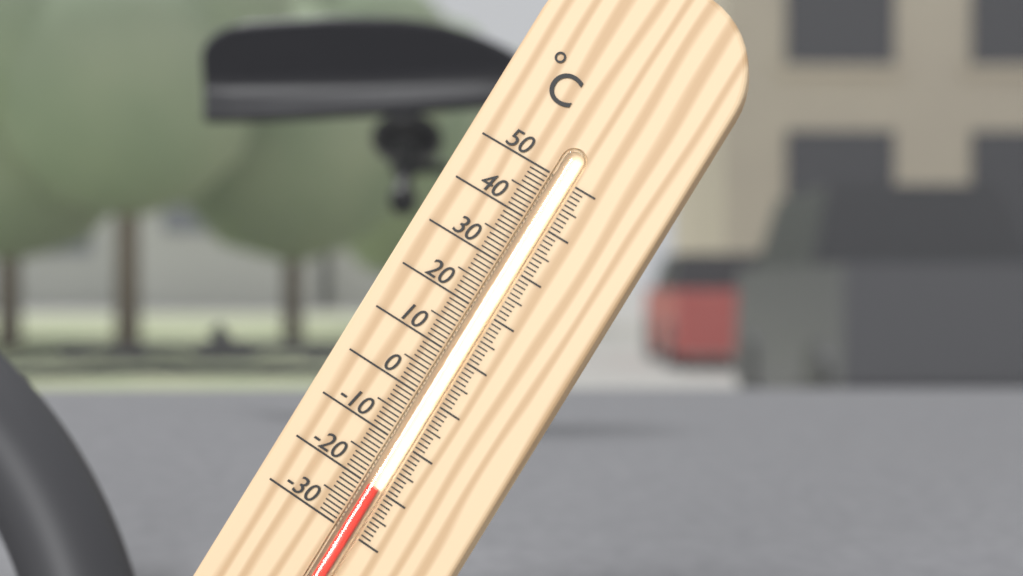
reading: -20 °C
